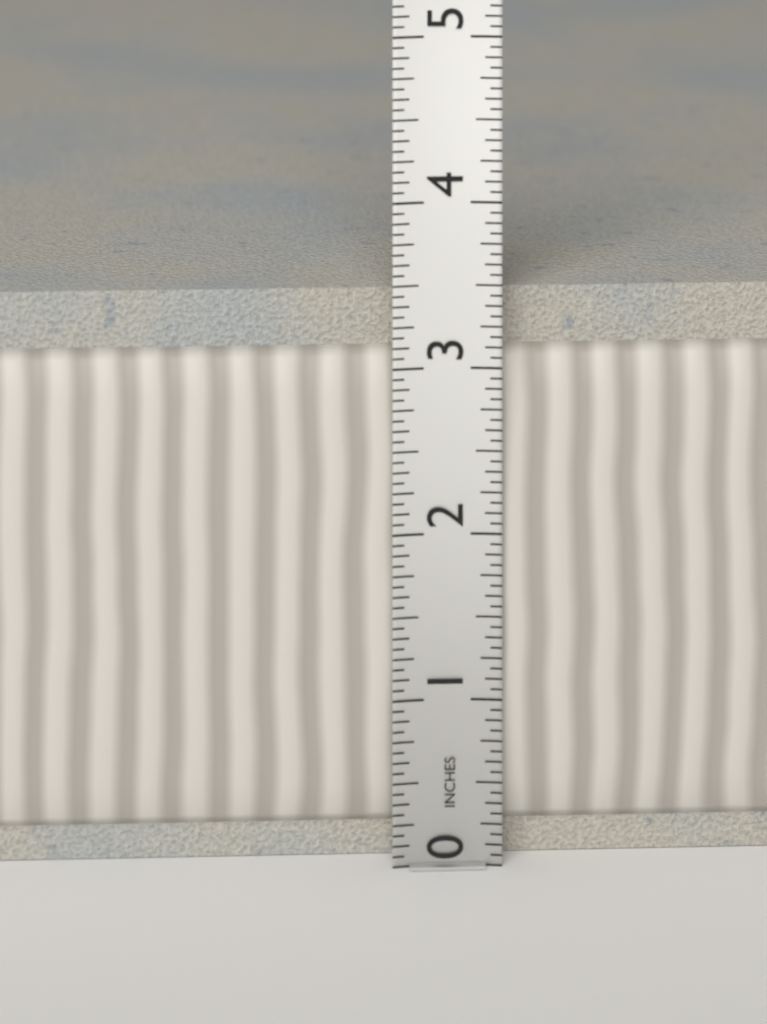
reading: 3.4375 in
